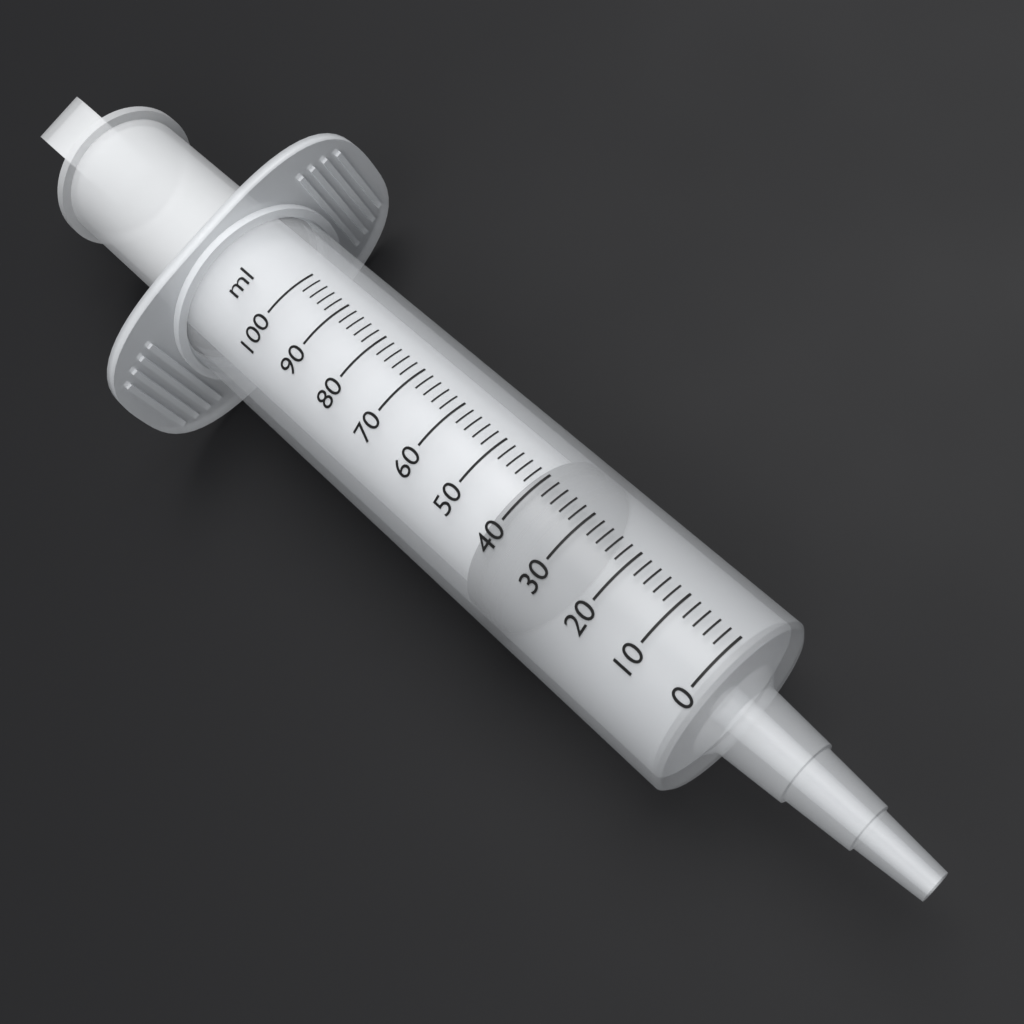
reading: 34 ml
